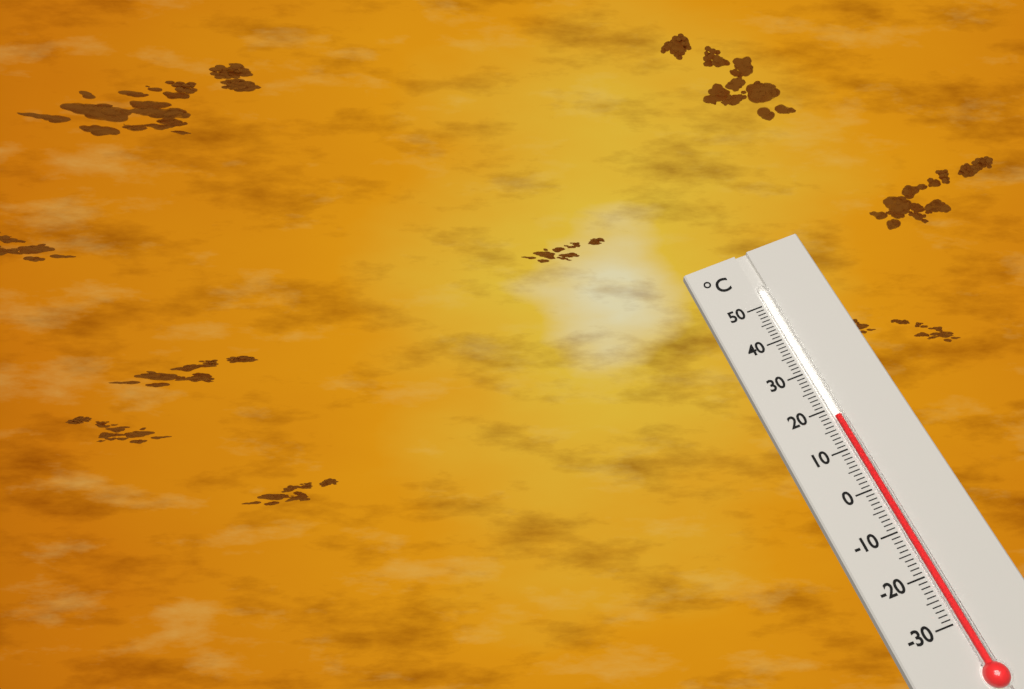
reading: 18 °C
